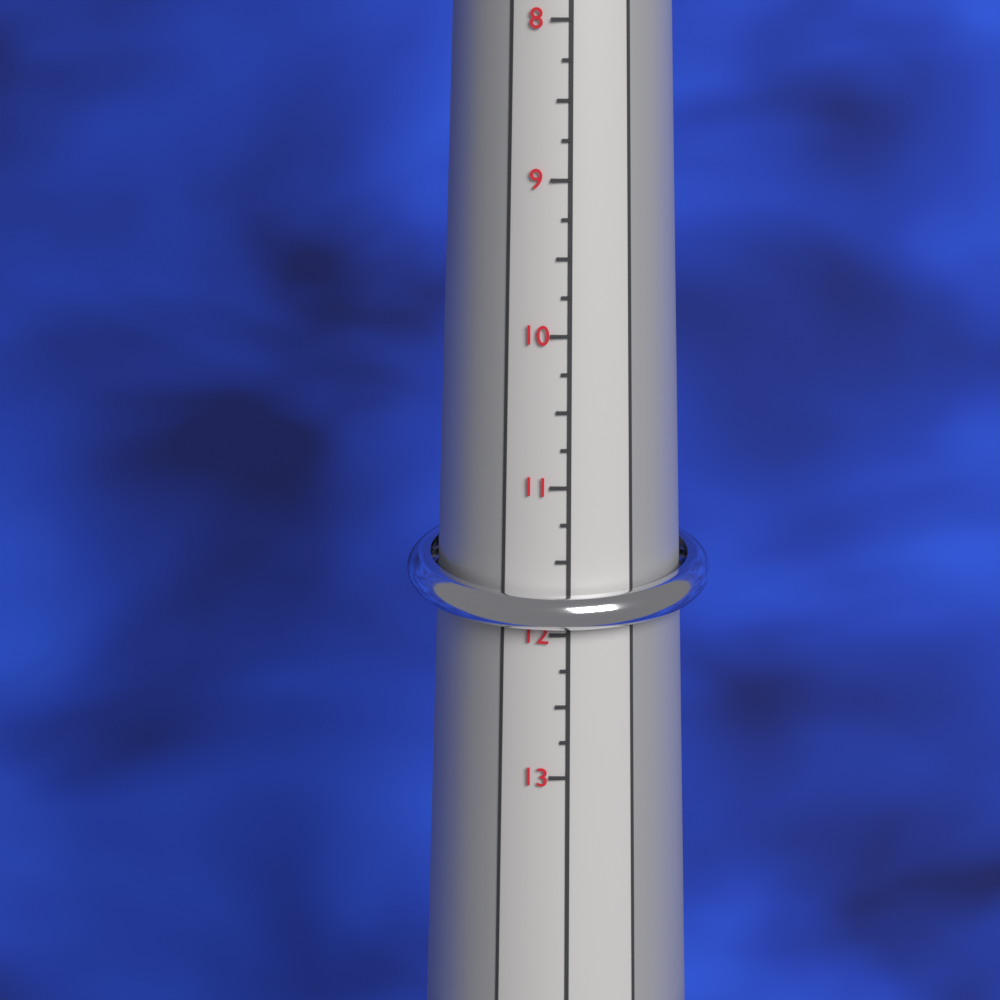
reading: 12.25 (no unit)
